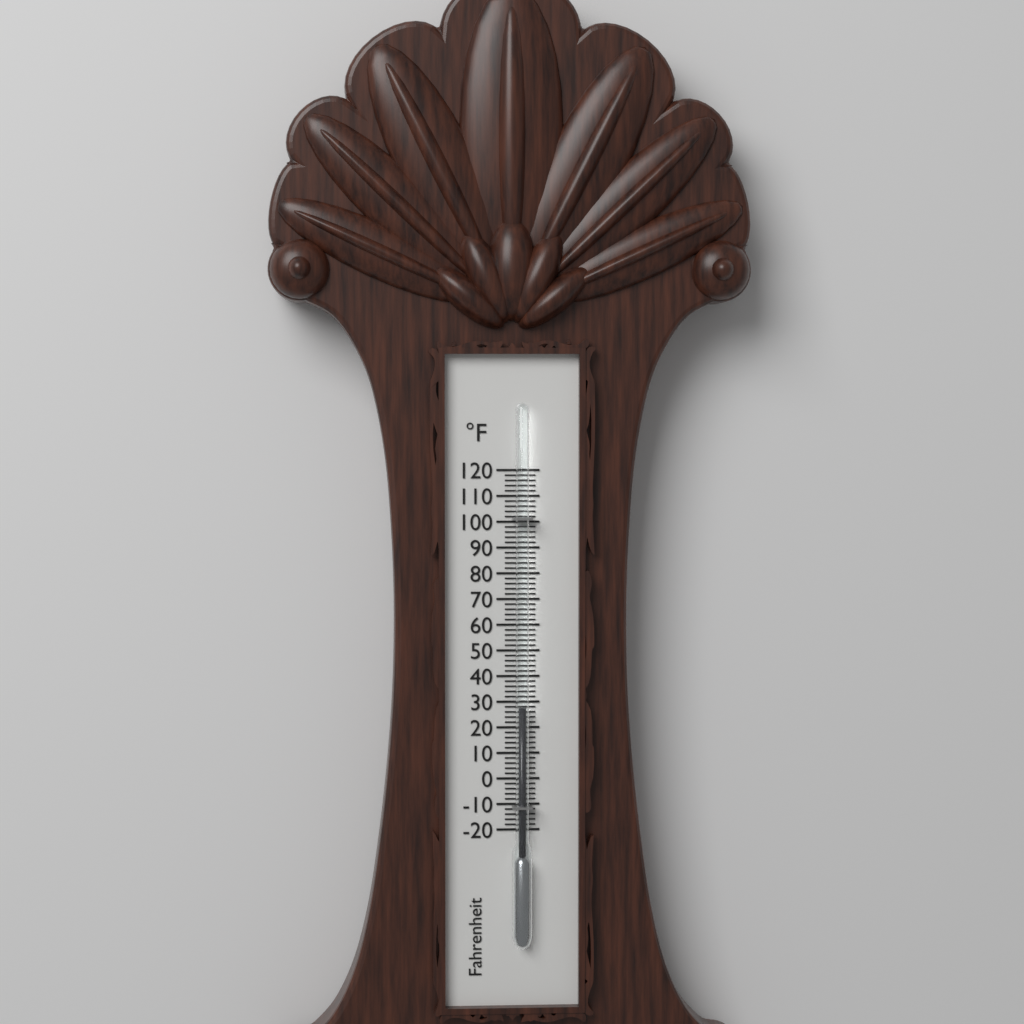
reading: 28 °F
